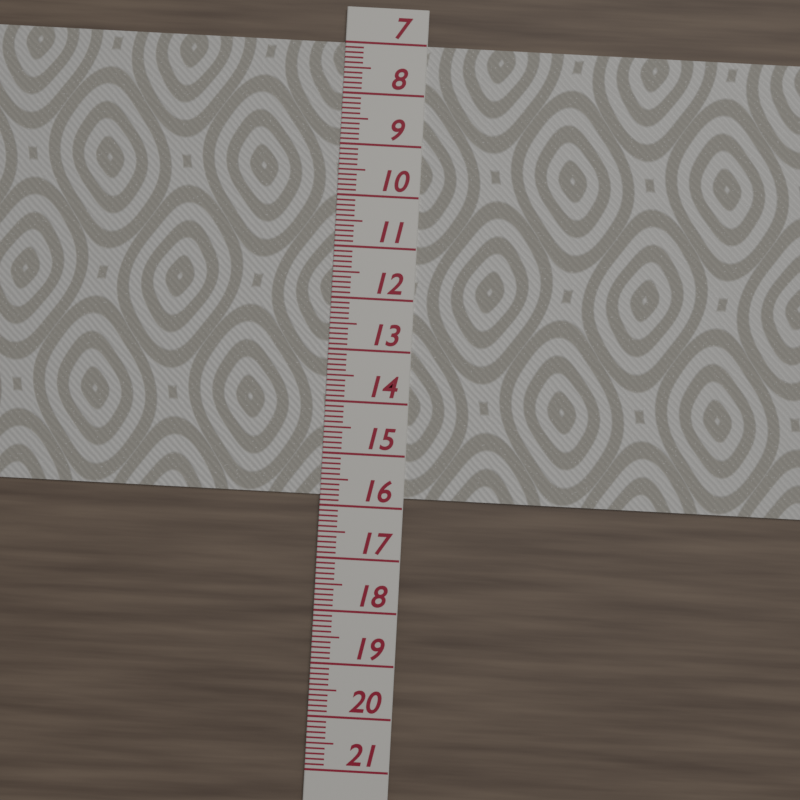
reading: 15.8 (no unit)
